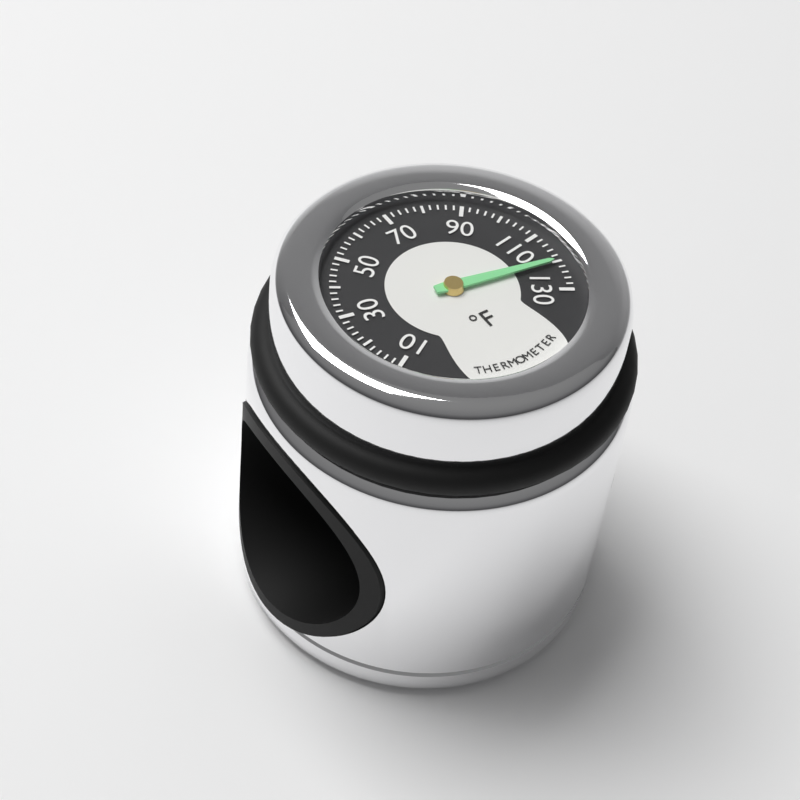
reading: 120 °F
